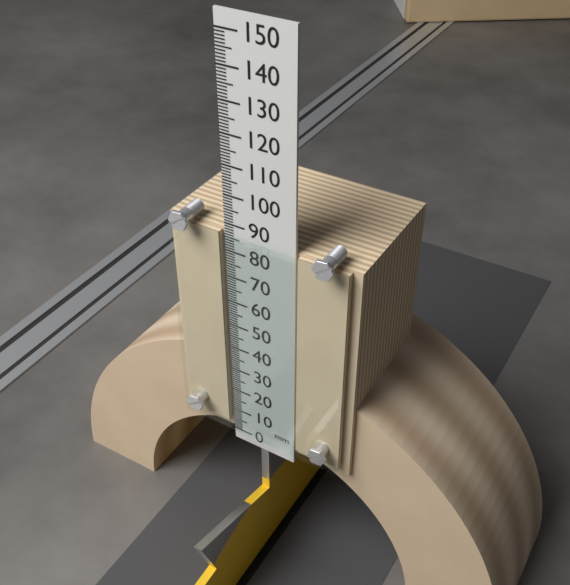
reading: 87 mm
